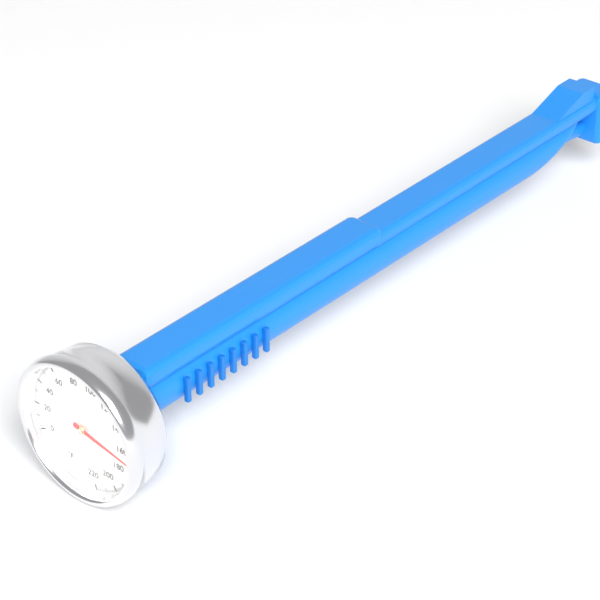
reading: 168 °F
